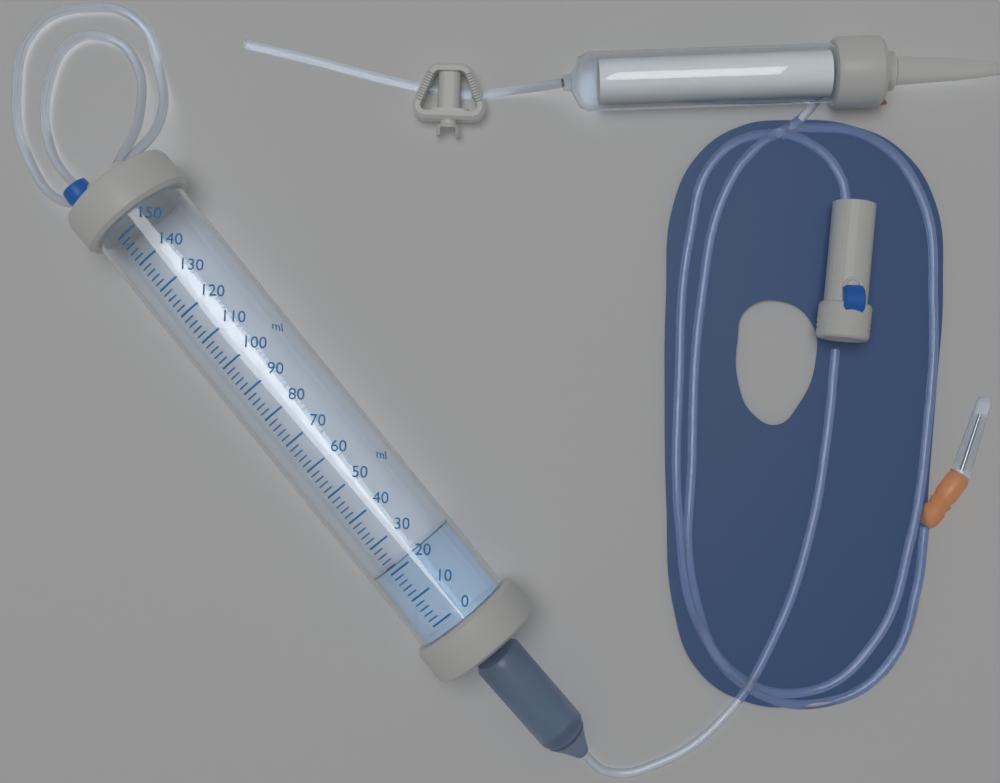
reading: 22 ml
